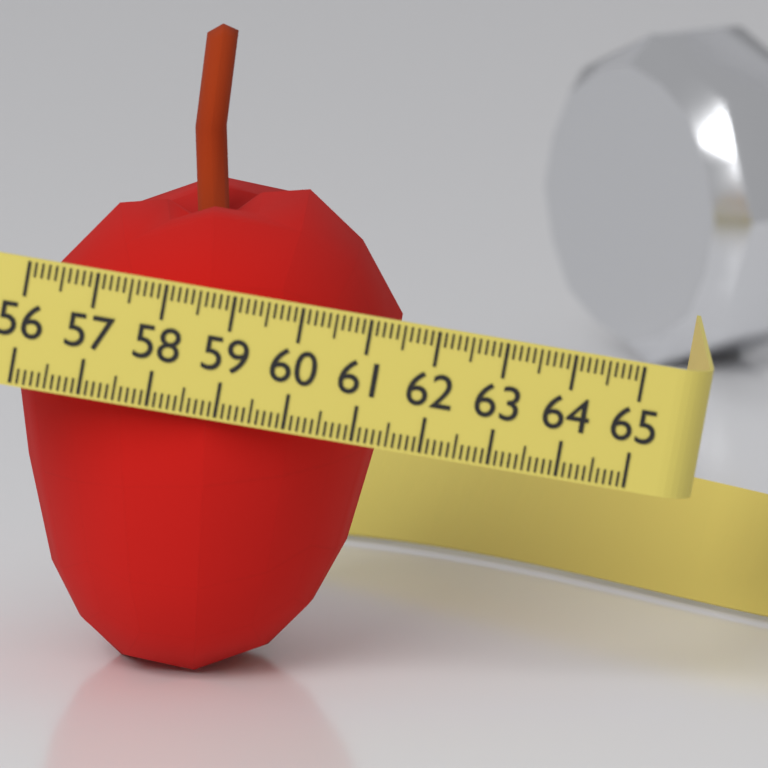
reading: 61.6 (no unit)
